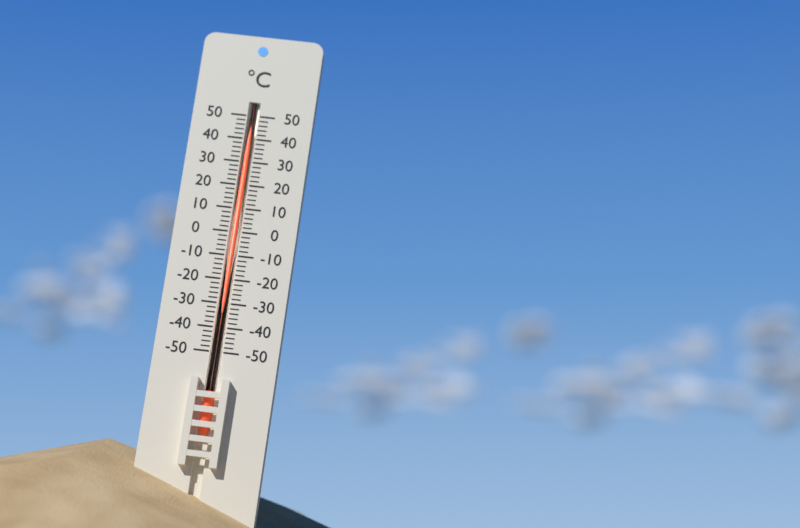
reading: 44 °C
